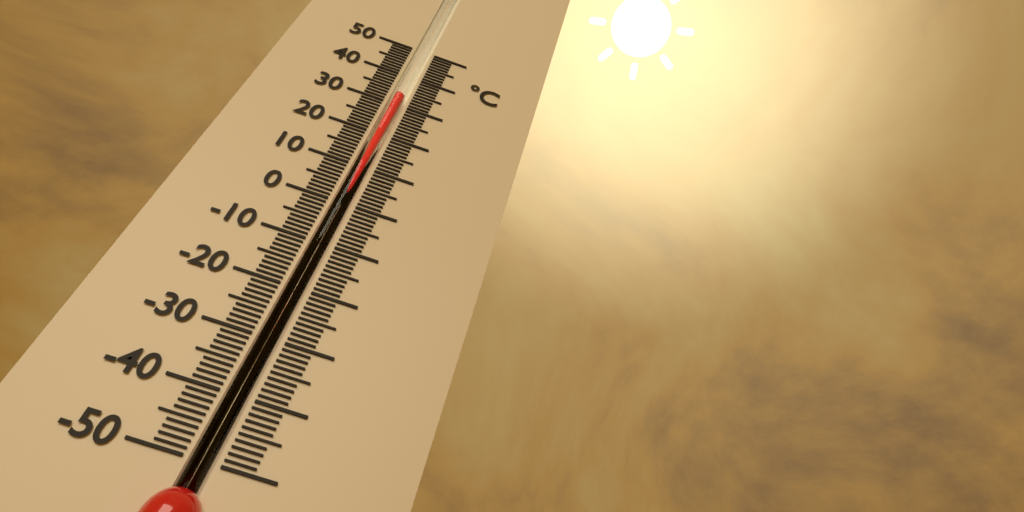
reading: 33 °C
